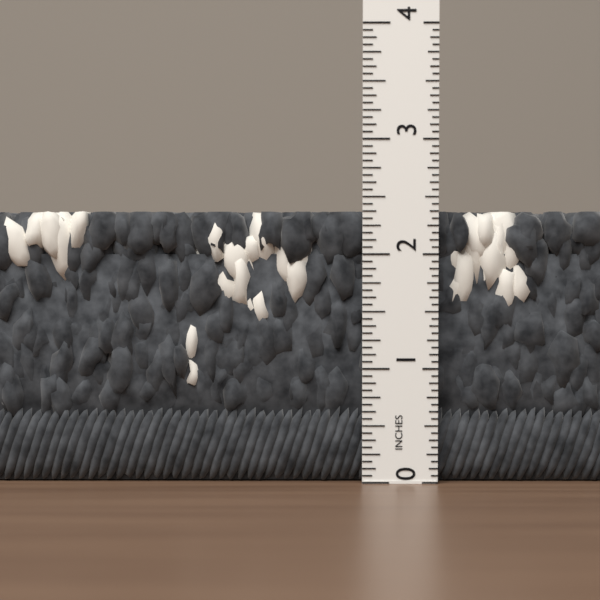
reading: 2.3750 in
